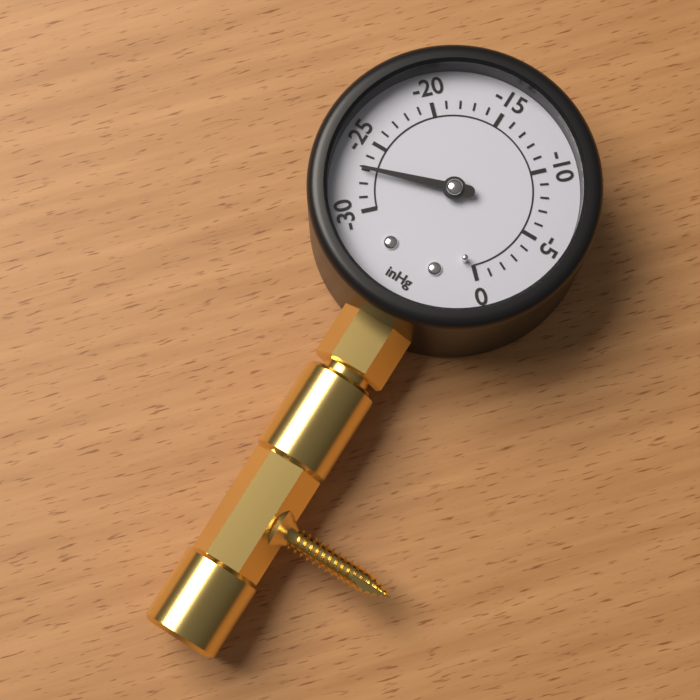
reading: -27 inHg
